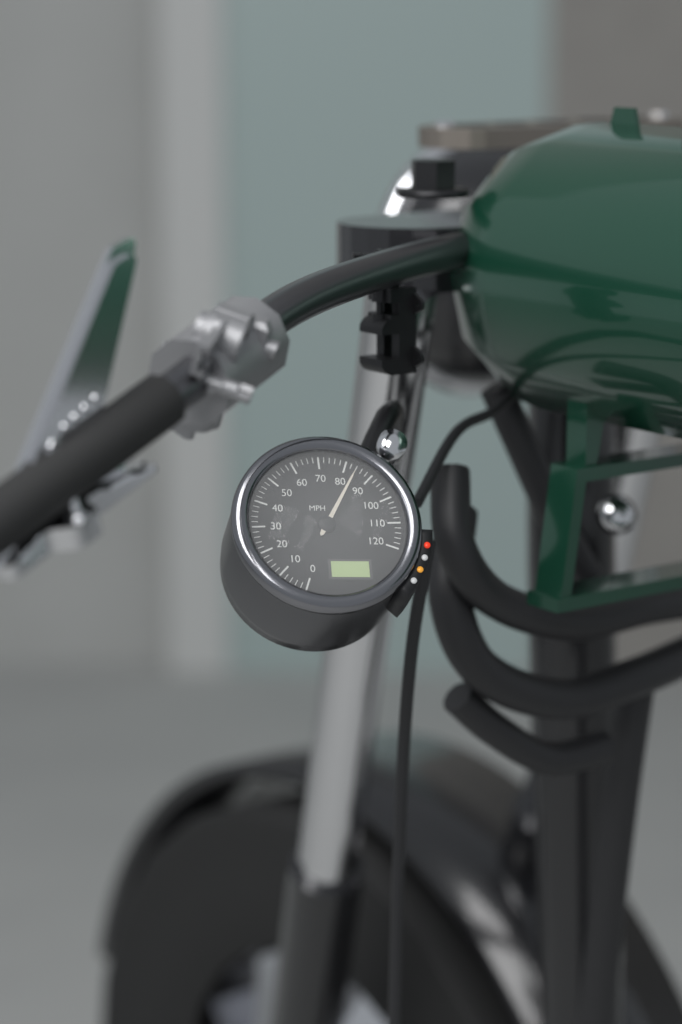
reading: 84 MPH
